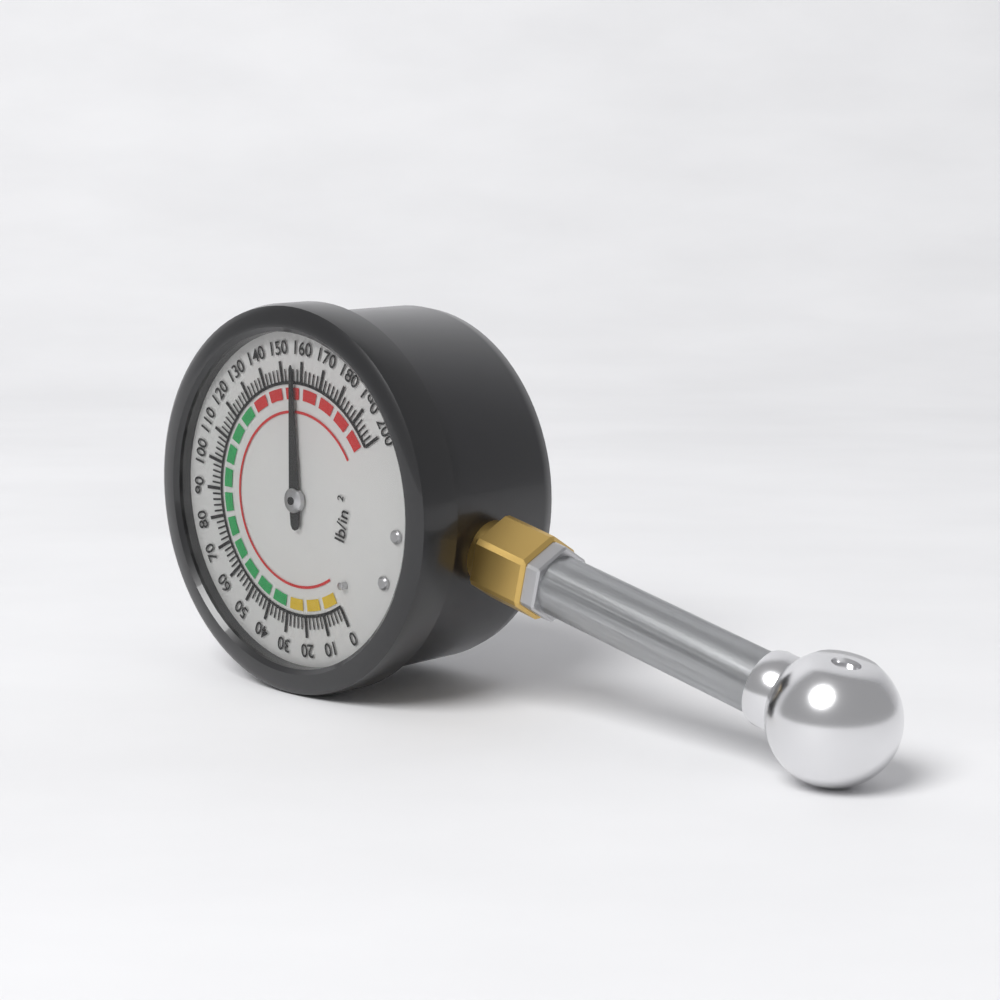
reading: 156 psi
